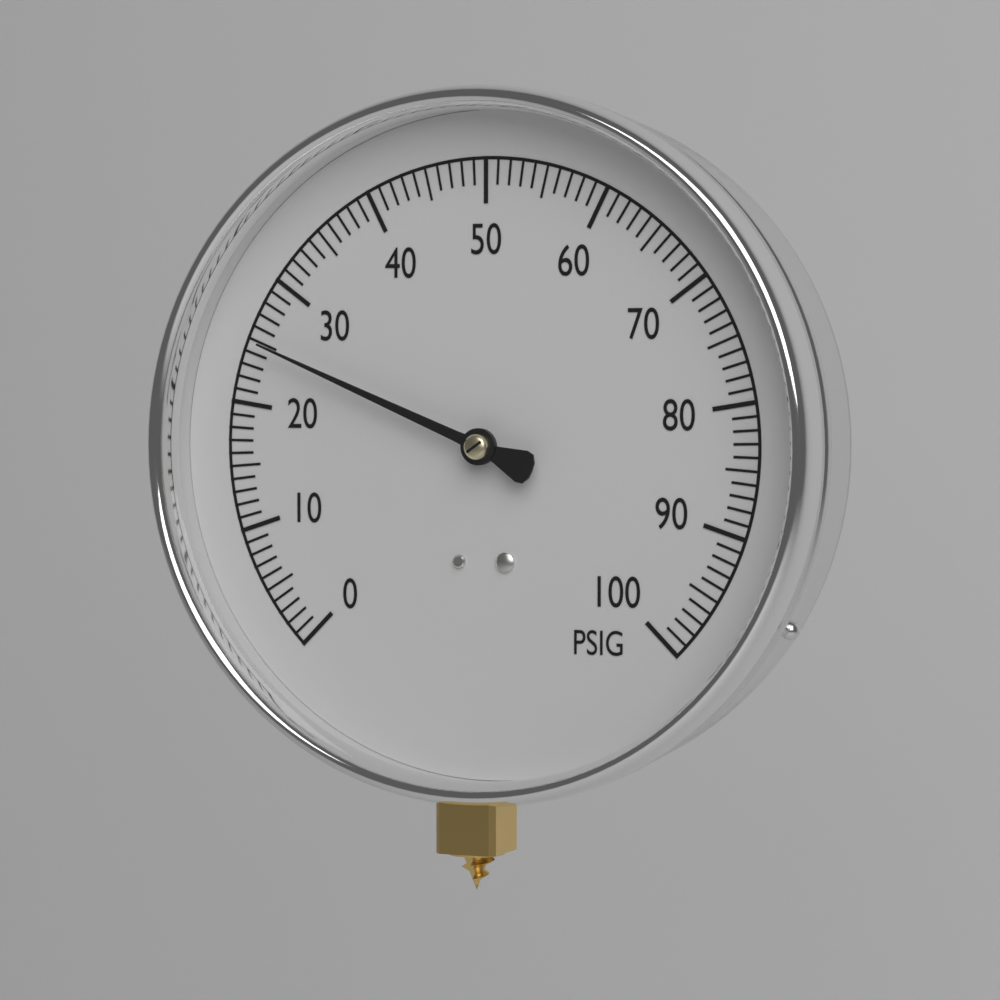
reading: 25 PSIG
